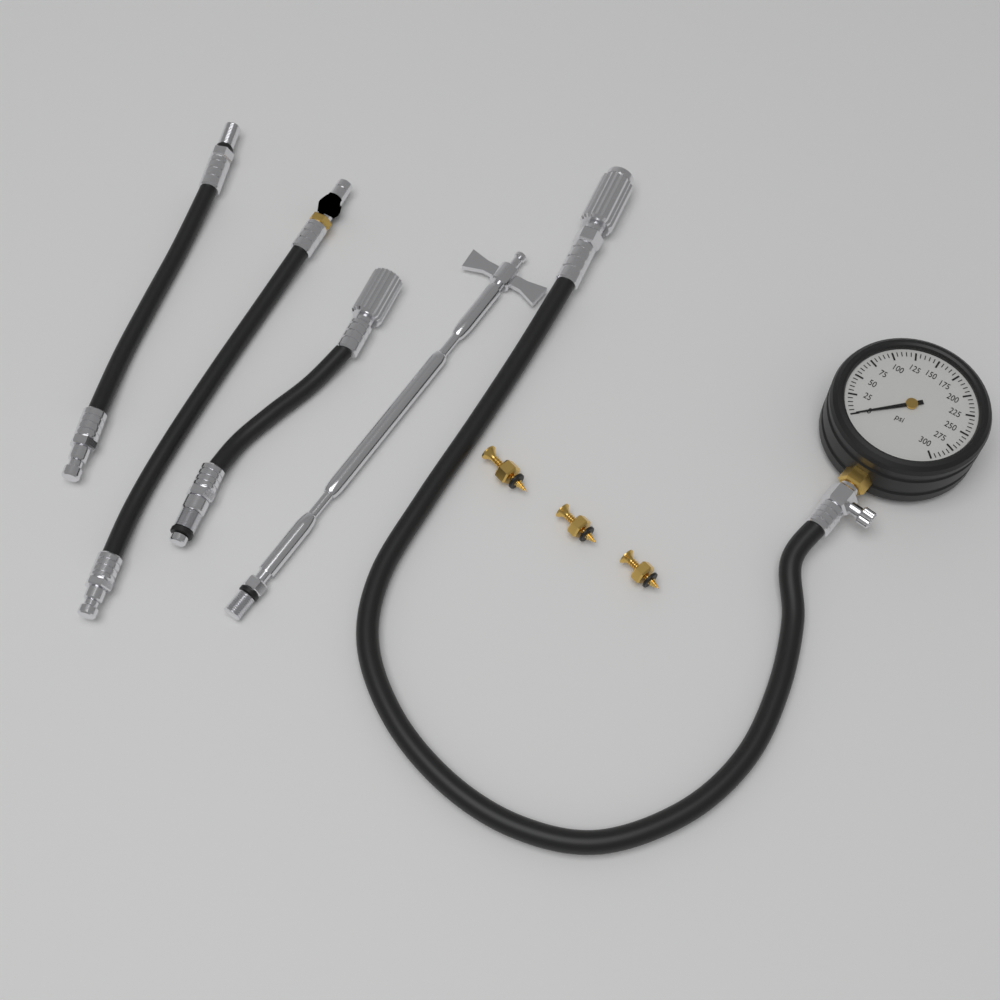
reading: 0 psi
